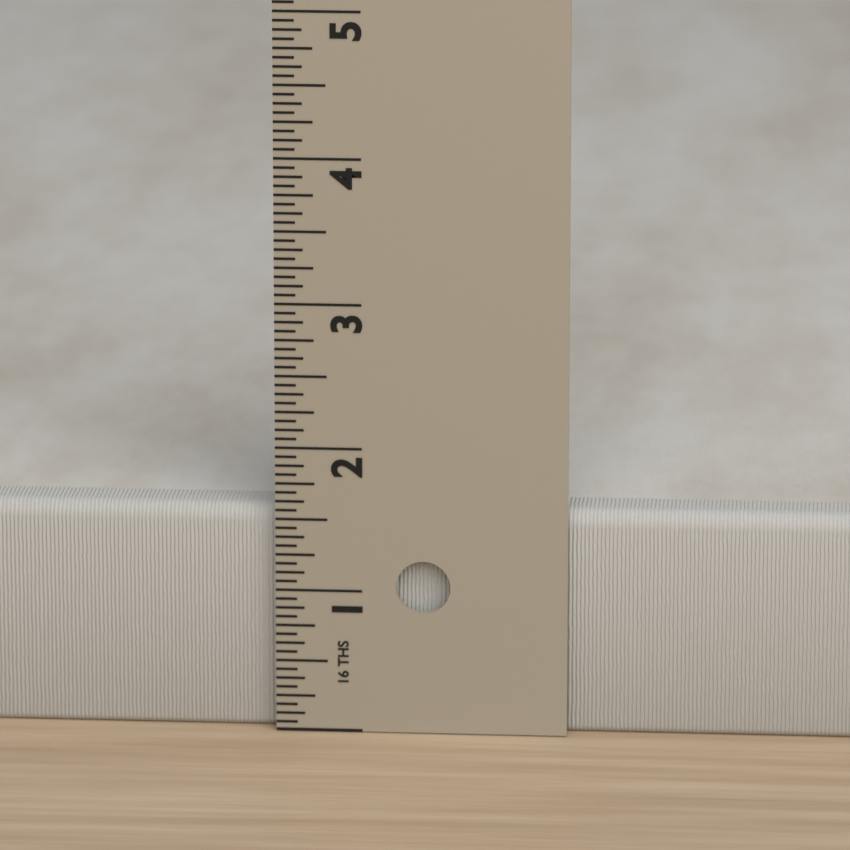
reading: 1.5625 in
